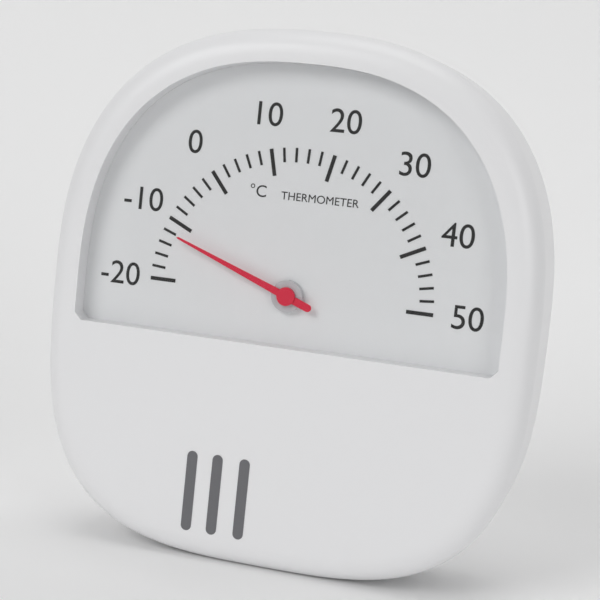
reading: -12 °C
